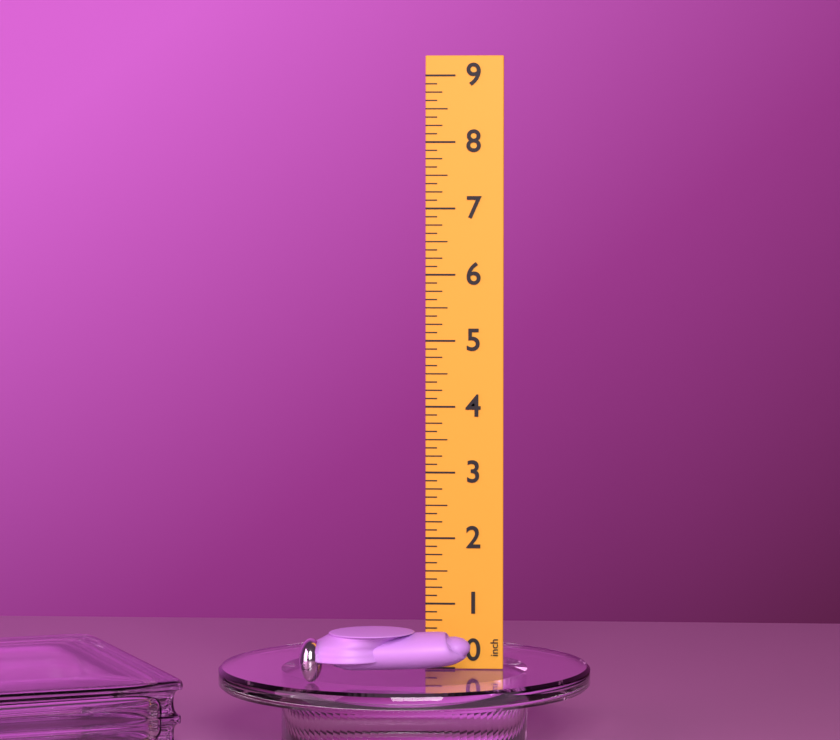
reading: 0.750 inch
